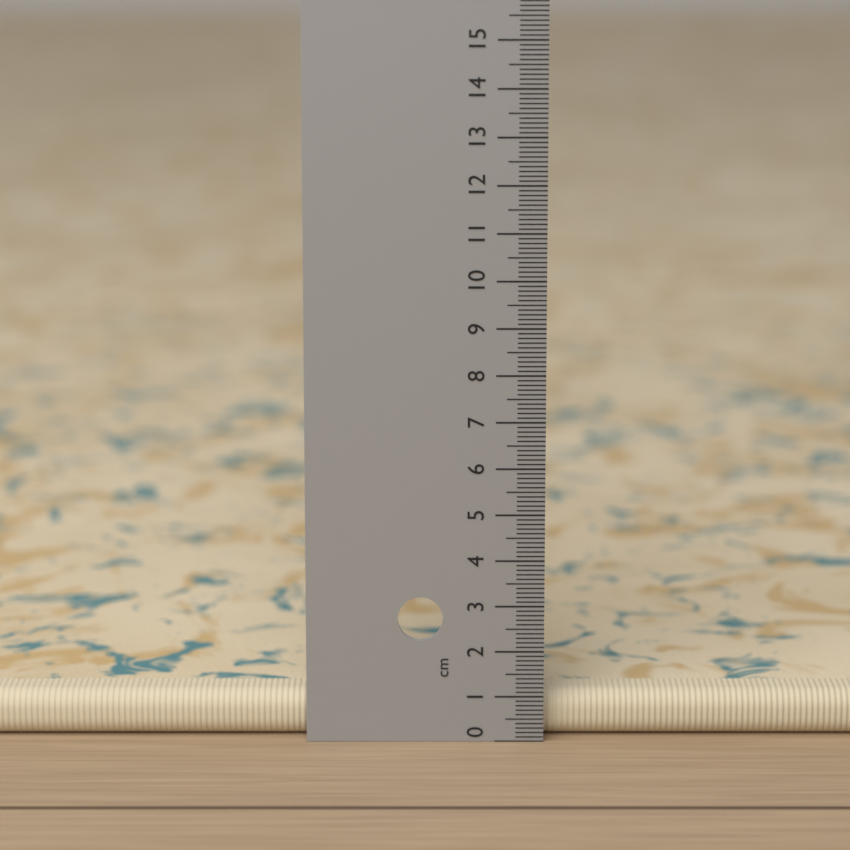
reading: 1.0 cm
